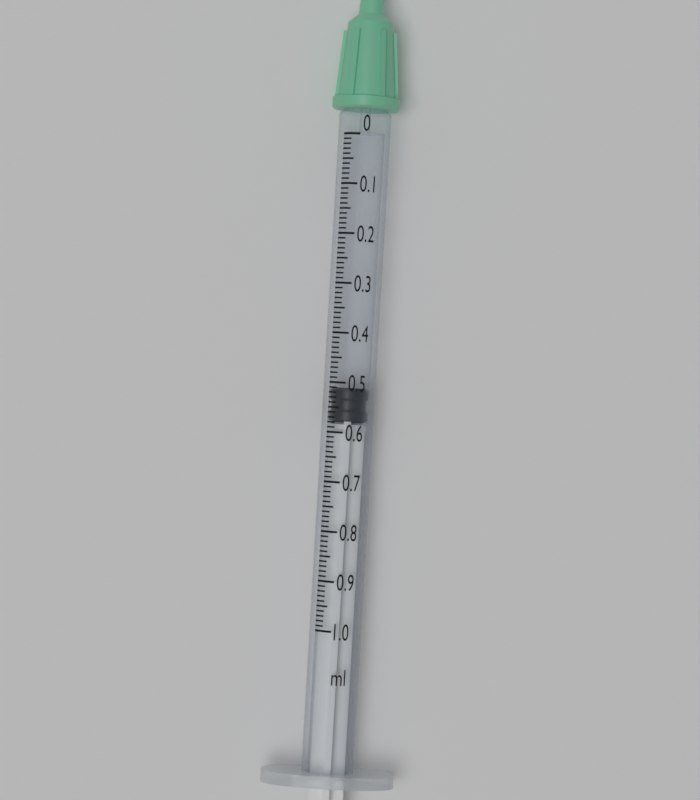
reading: 0.51 ml
